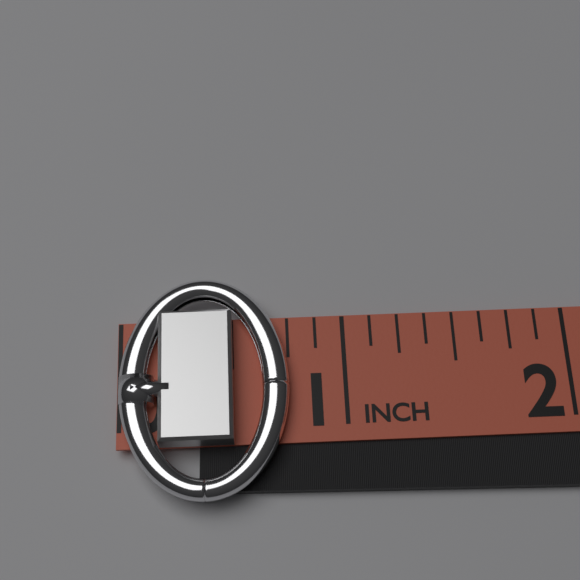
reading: 0.750 in
